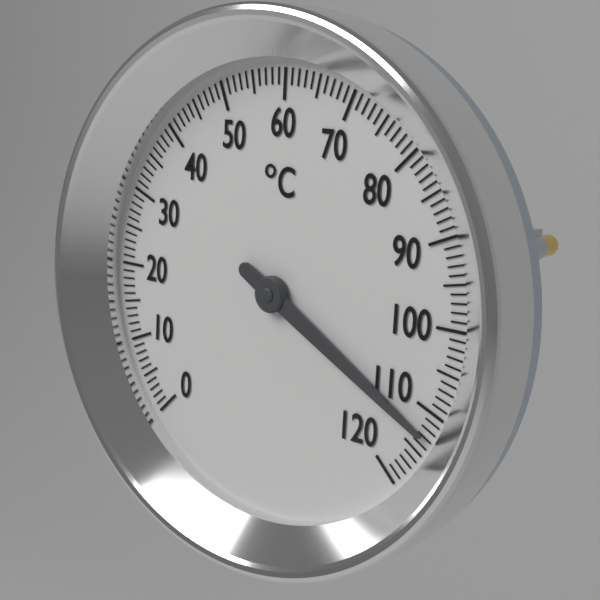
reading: 113 °C
